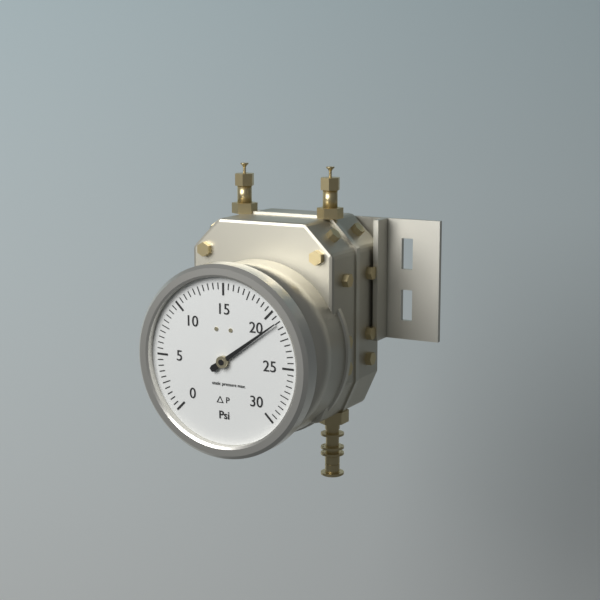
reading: 21.0 psi
